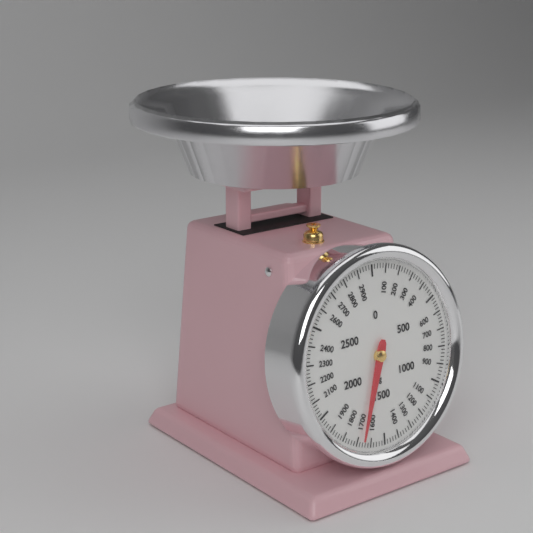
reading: 1660 g
